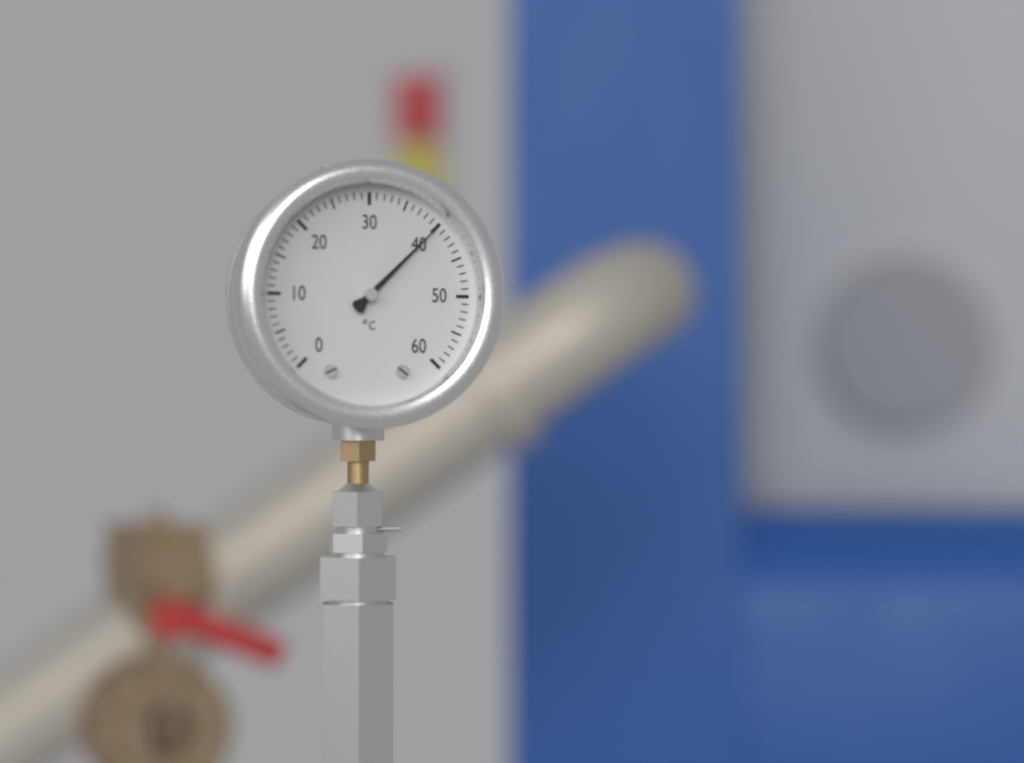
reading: 40 °C
